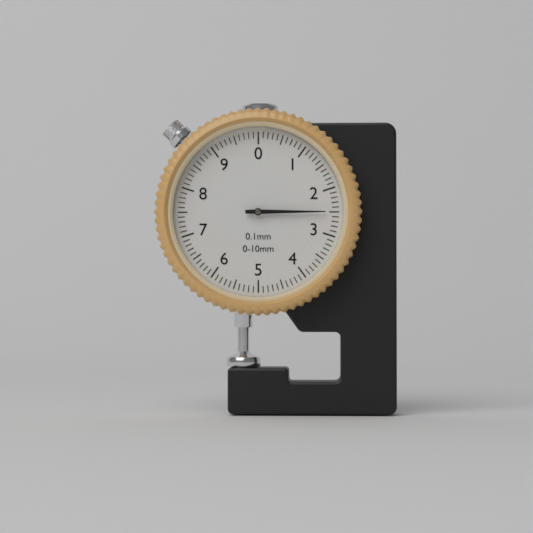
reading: 2.5 mm
